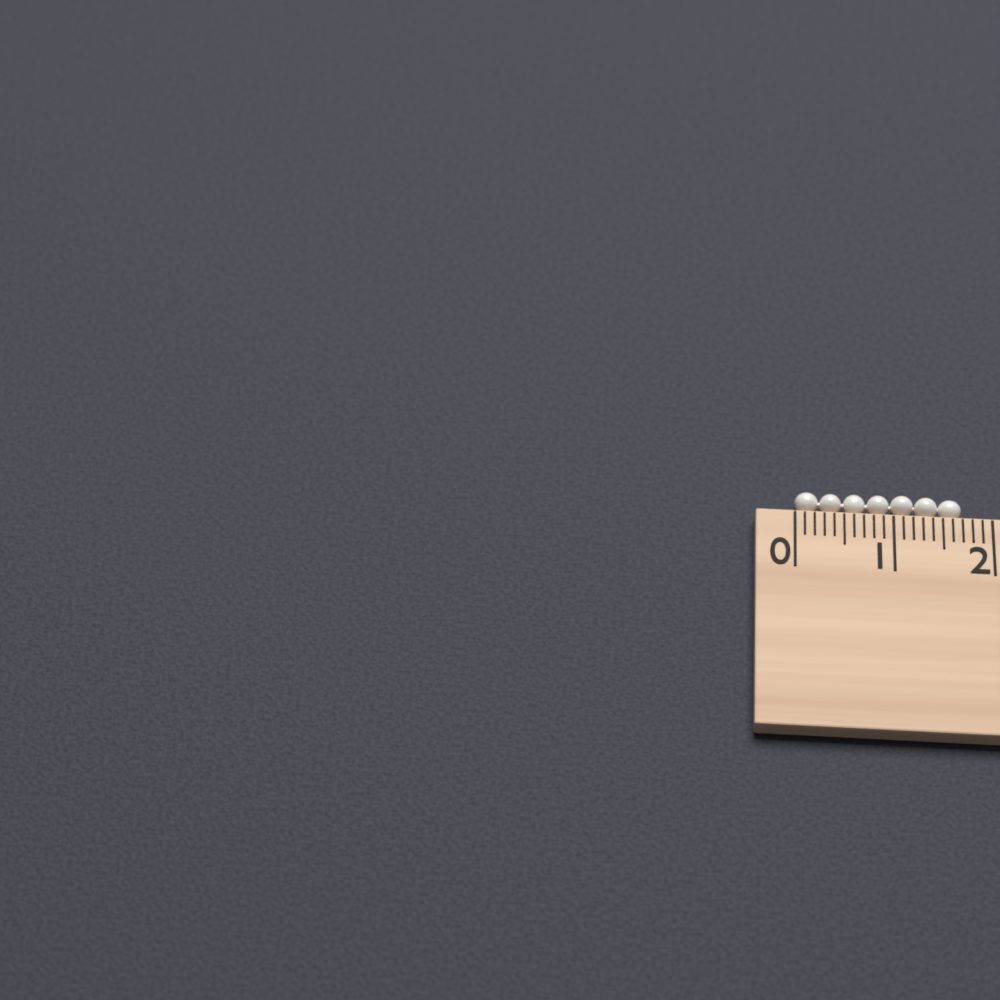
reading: 1.7 cm
